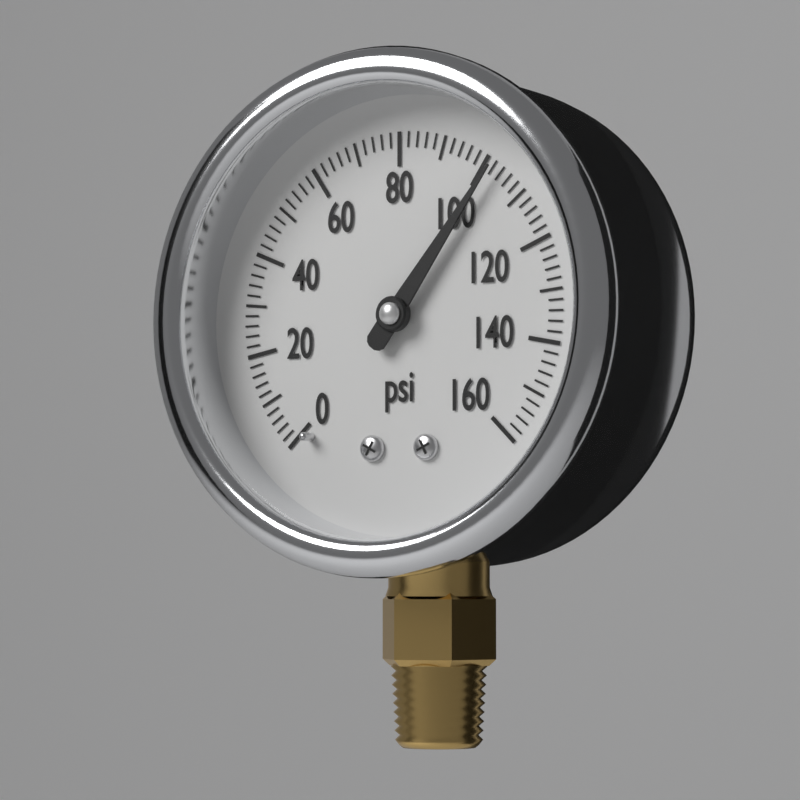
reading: 102 psi
